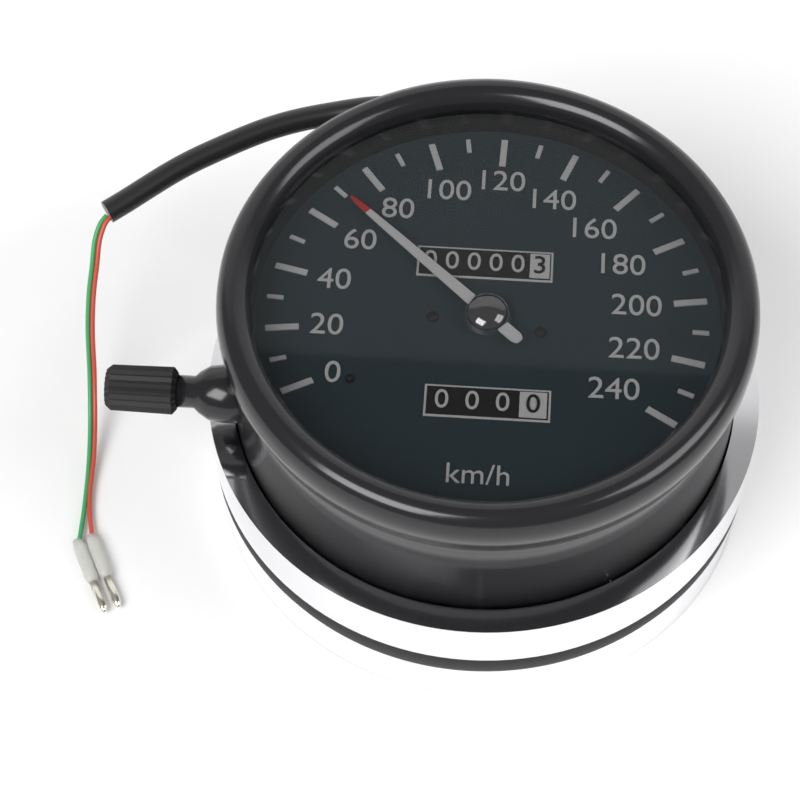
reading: 70 km/h
